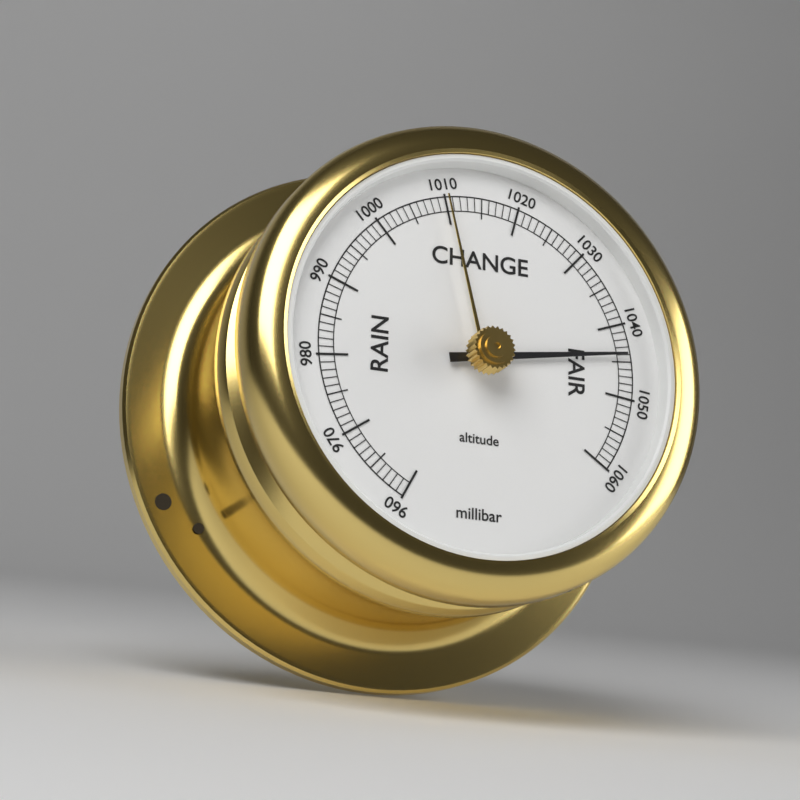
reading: 1044 millibar
